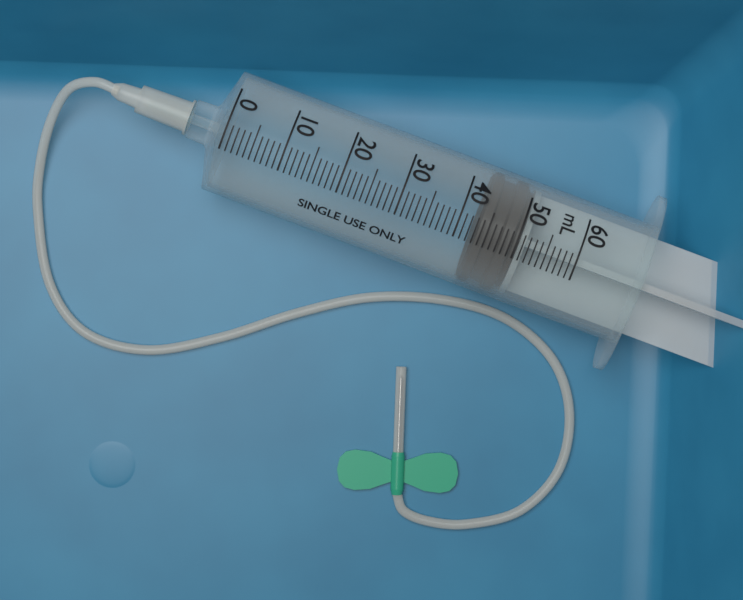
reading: 43 mL
